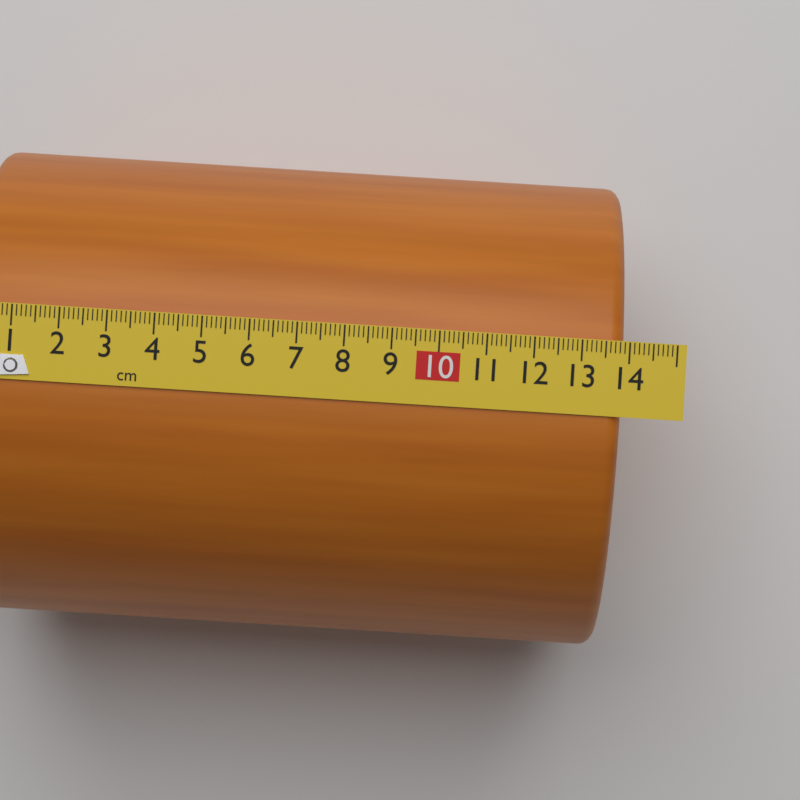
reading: 13.9 cm
